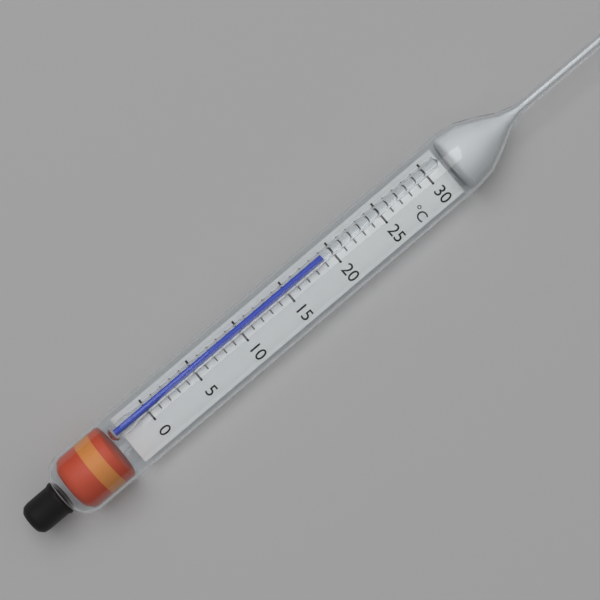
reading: 19 °C
